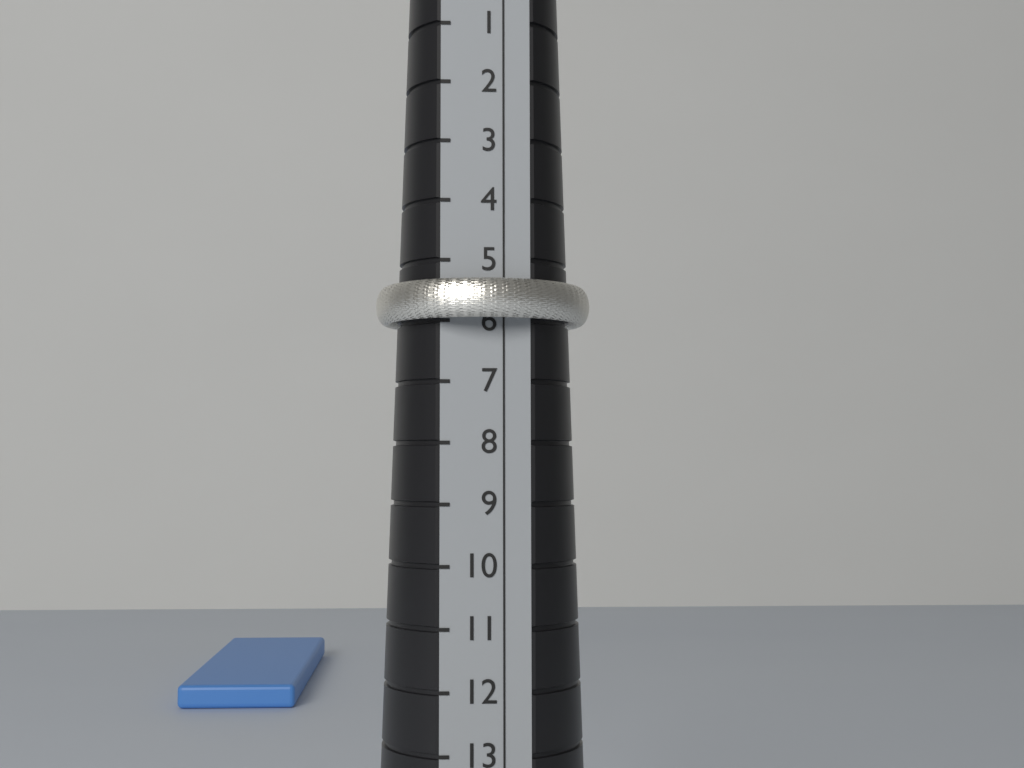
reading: 6 (no unit)
